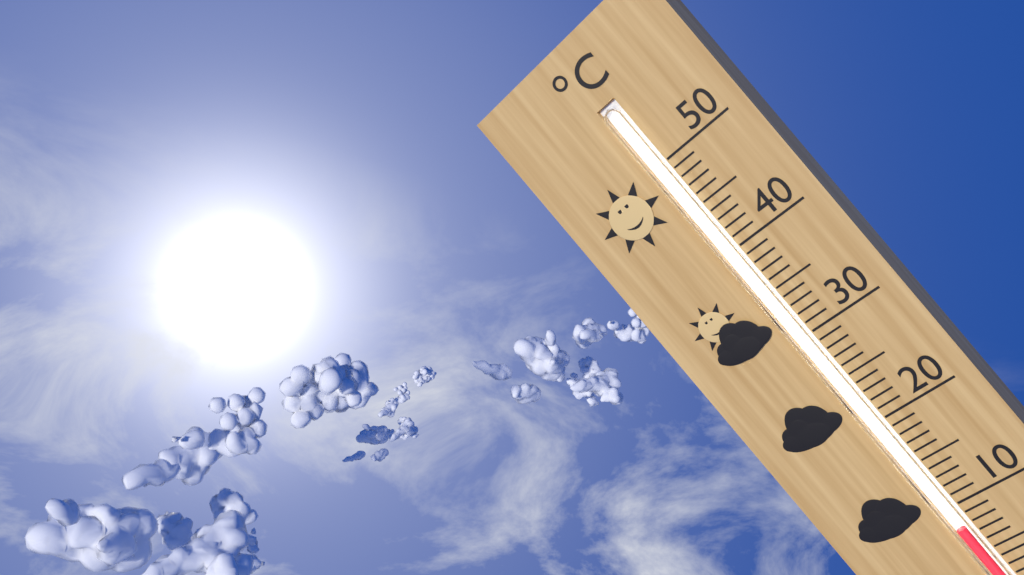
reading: 8 °C
